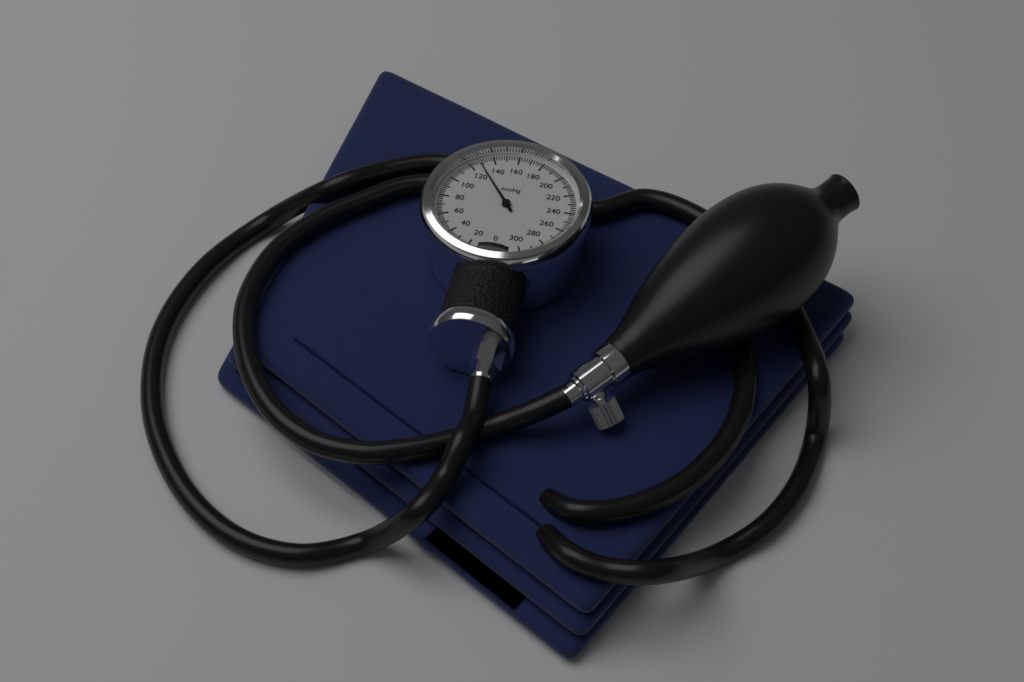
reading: 128 mmHg
